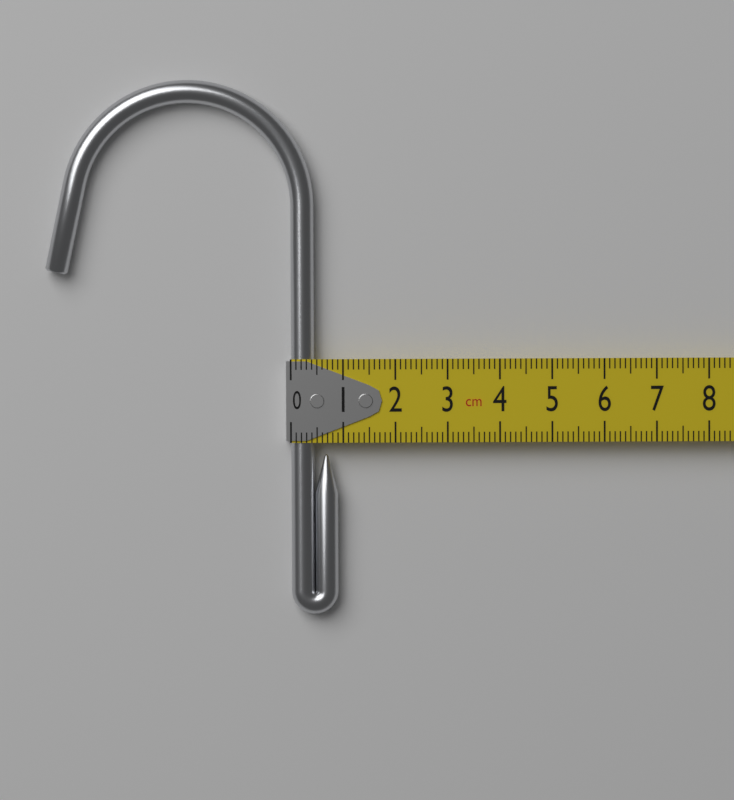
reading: 0.9 cm
